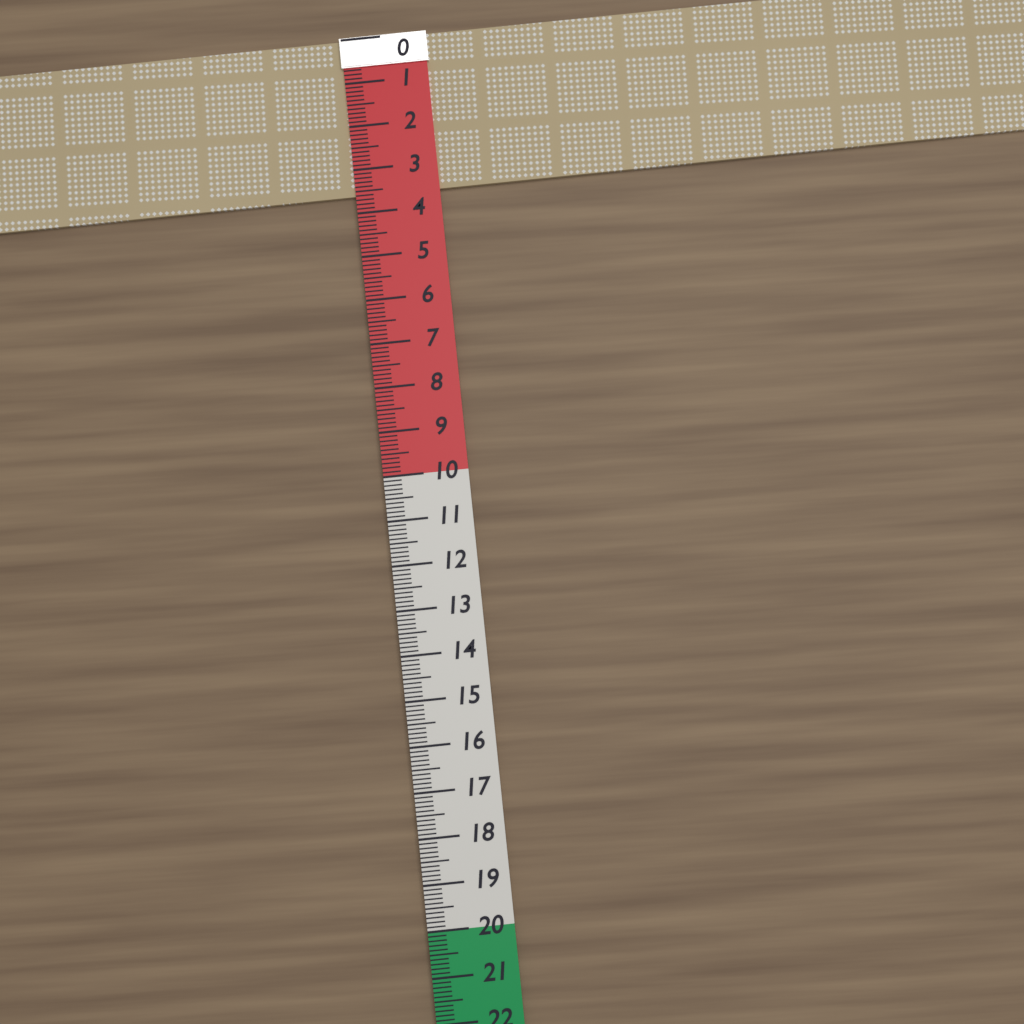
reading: 3.6 (no unit)
